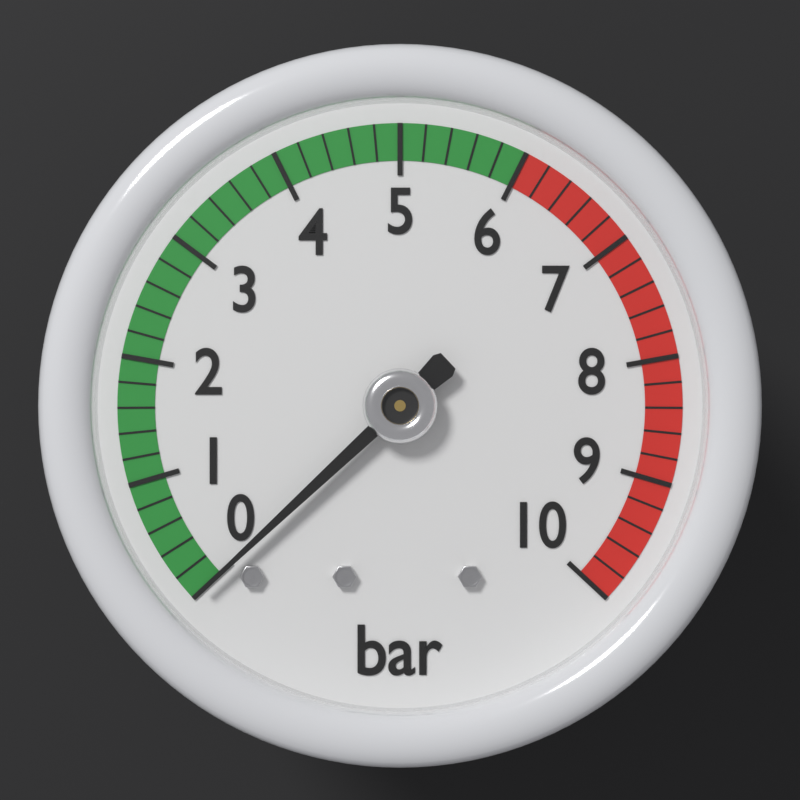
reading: 0.0 bar
